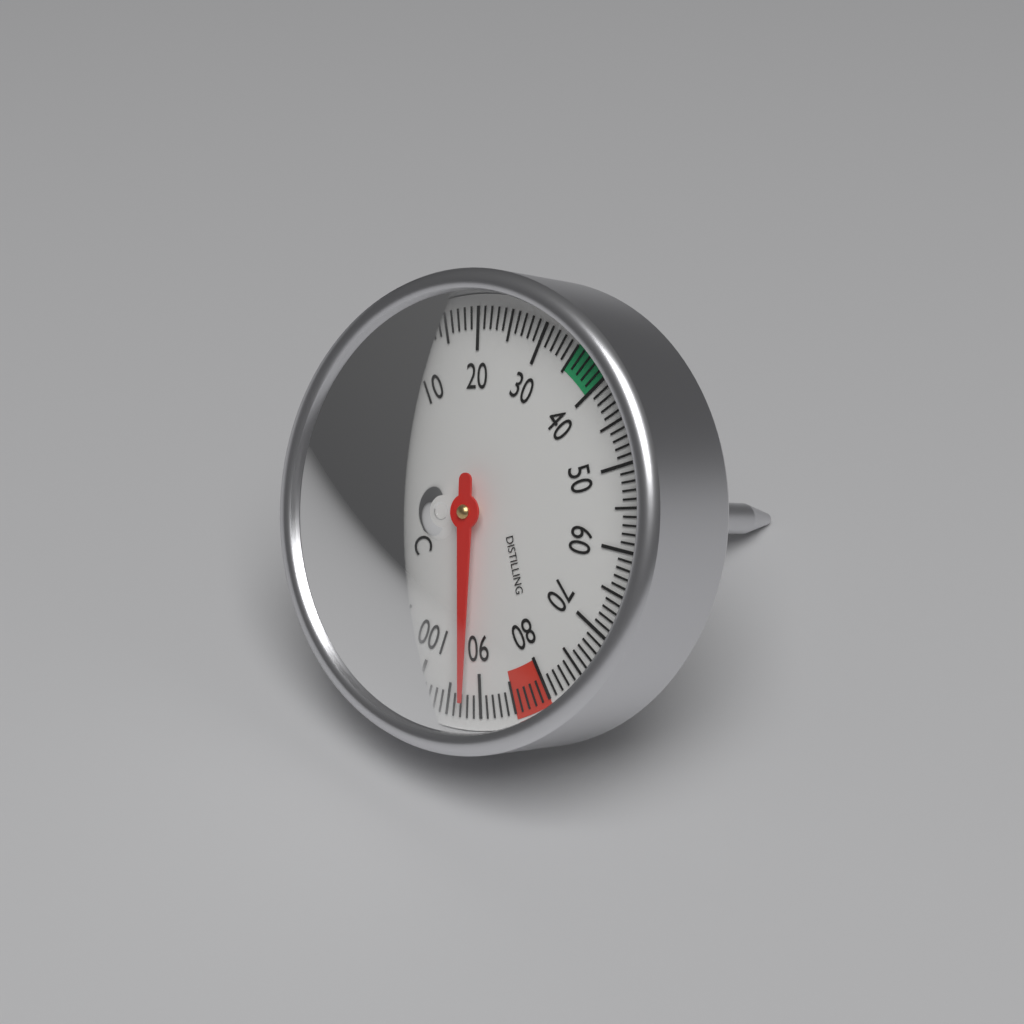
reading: 92 °C
